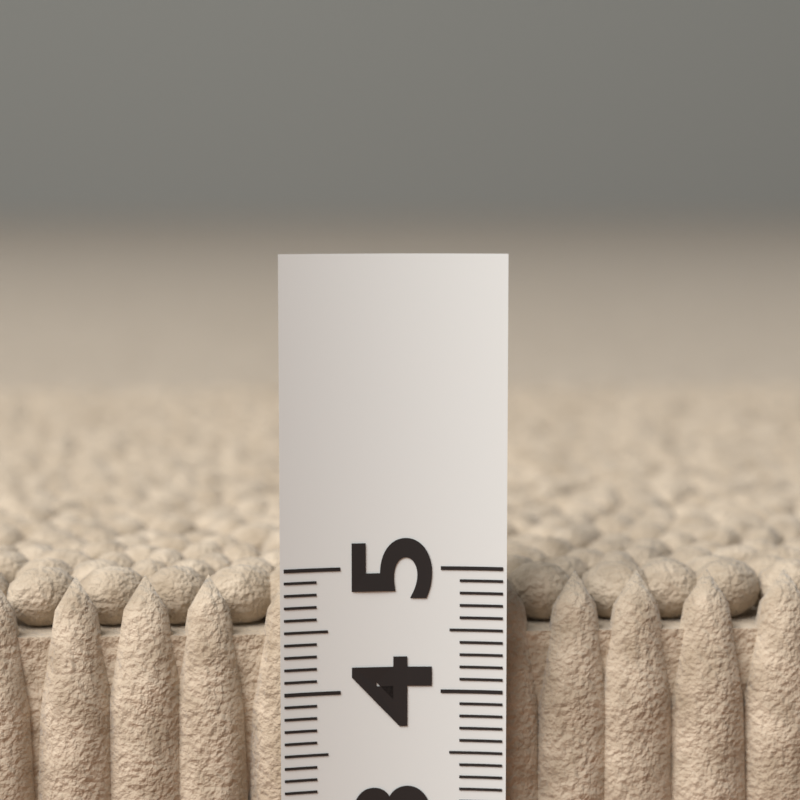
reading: 4.9 (no unit)
